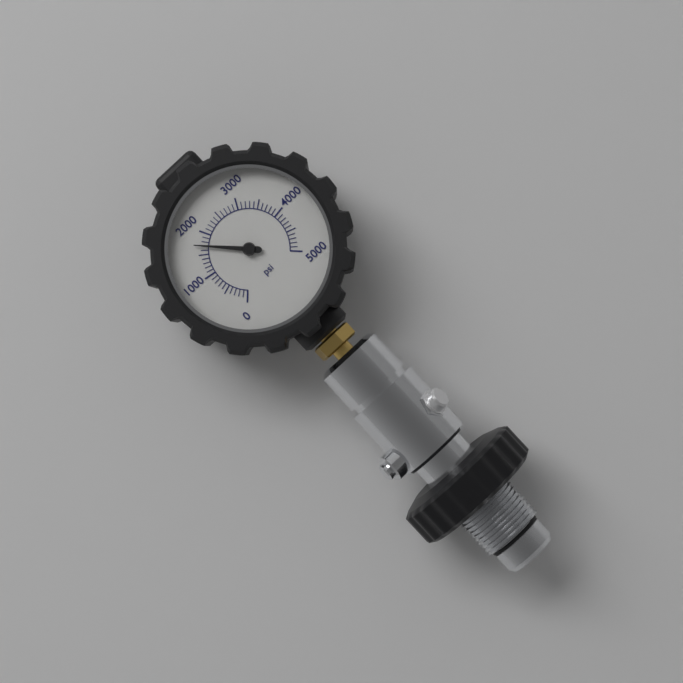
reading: 1700 psi
